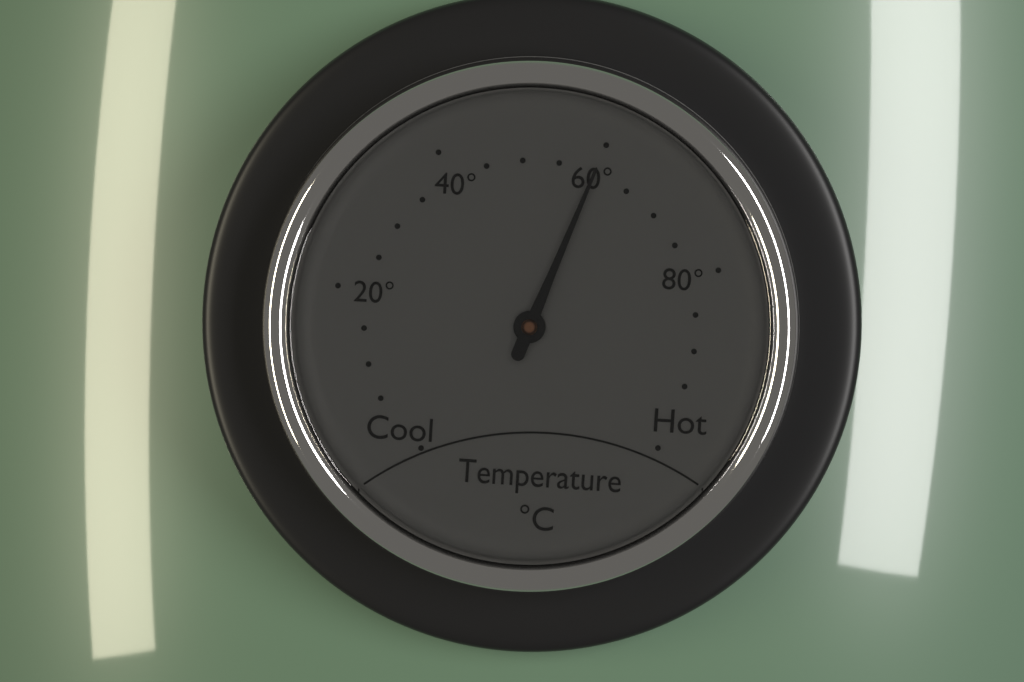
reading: 60 °C
